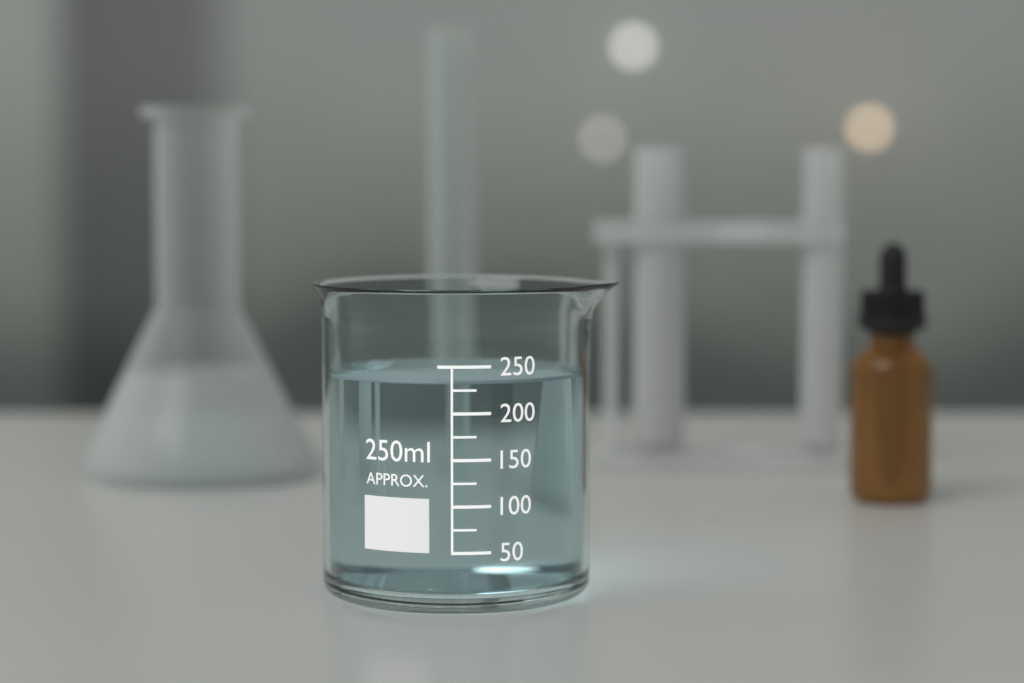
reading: 235 ml
